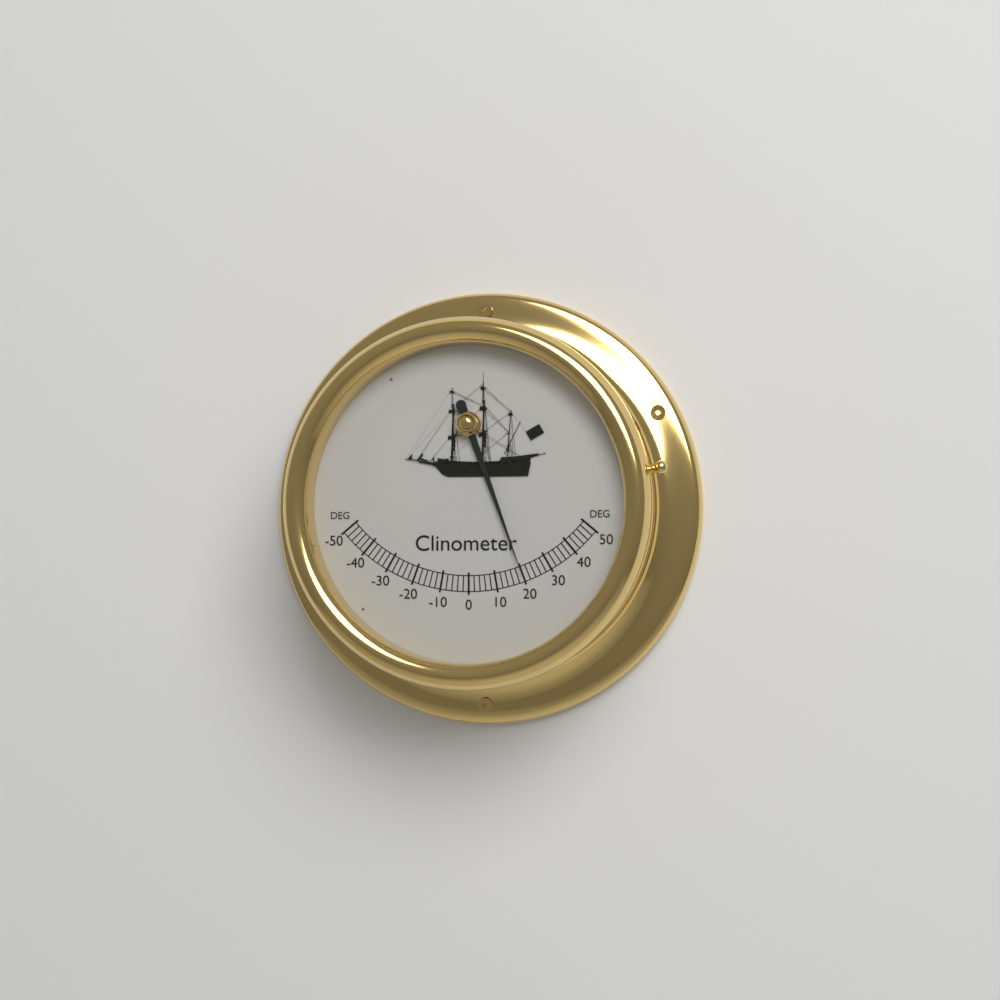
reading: 20 deg
